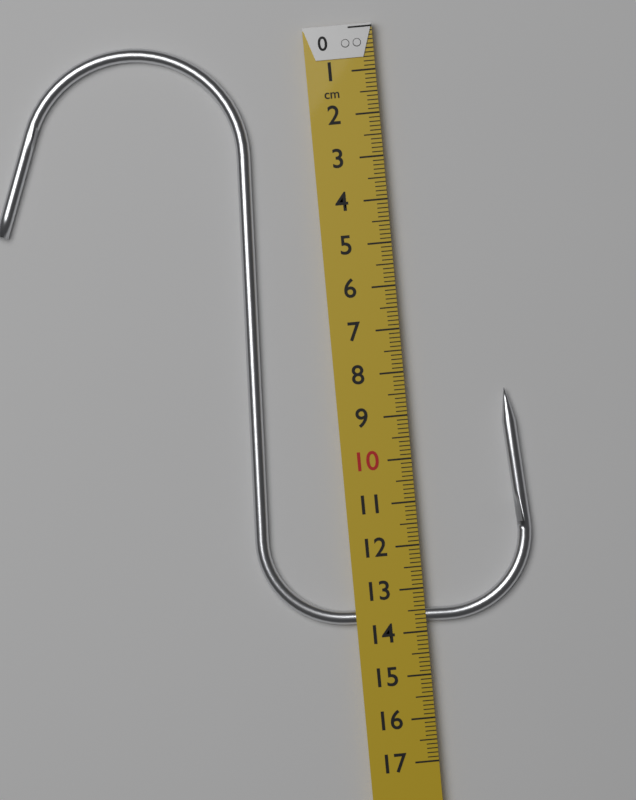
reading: 13.8 cm
